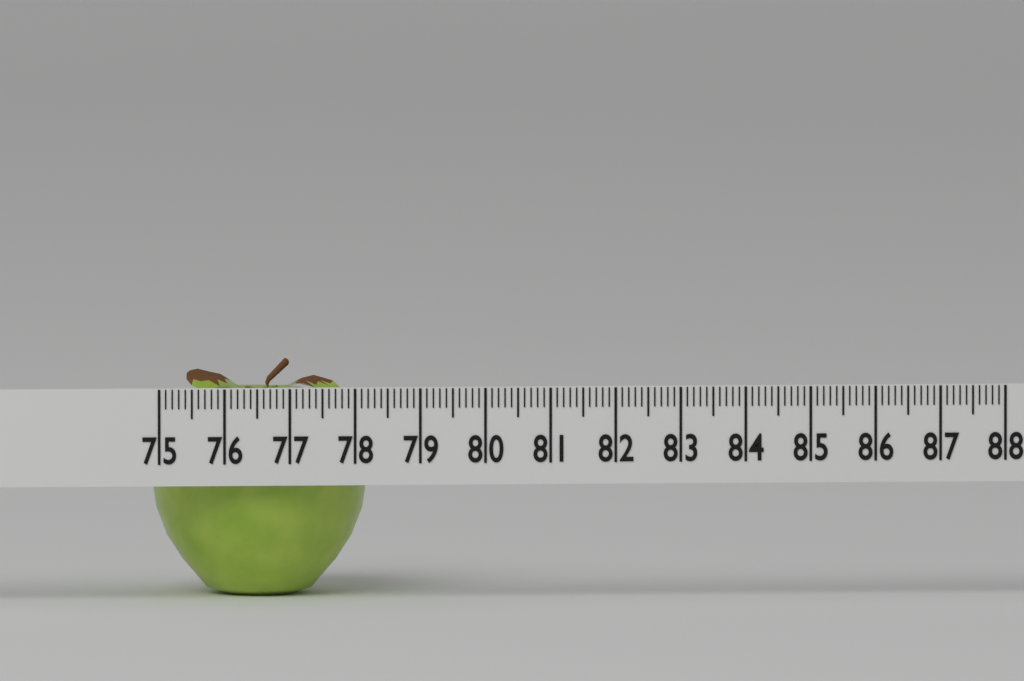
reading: 78.3 (no unit)
